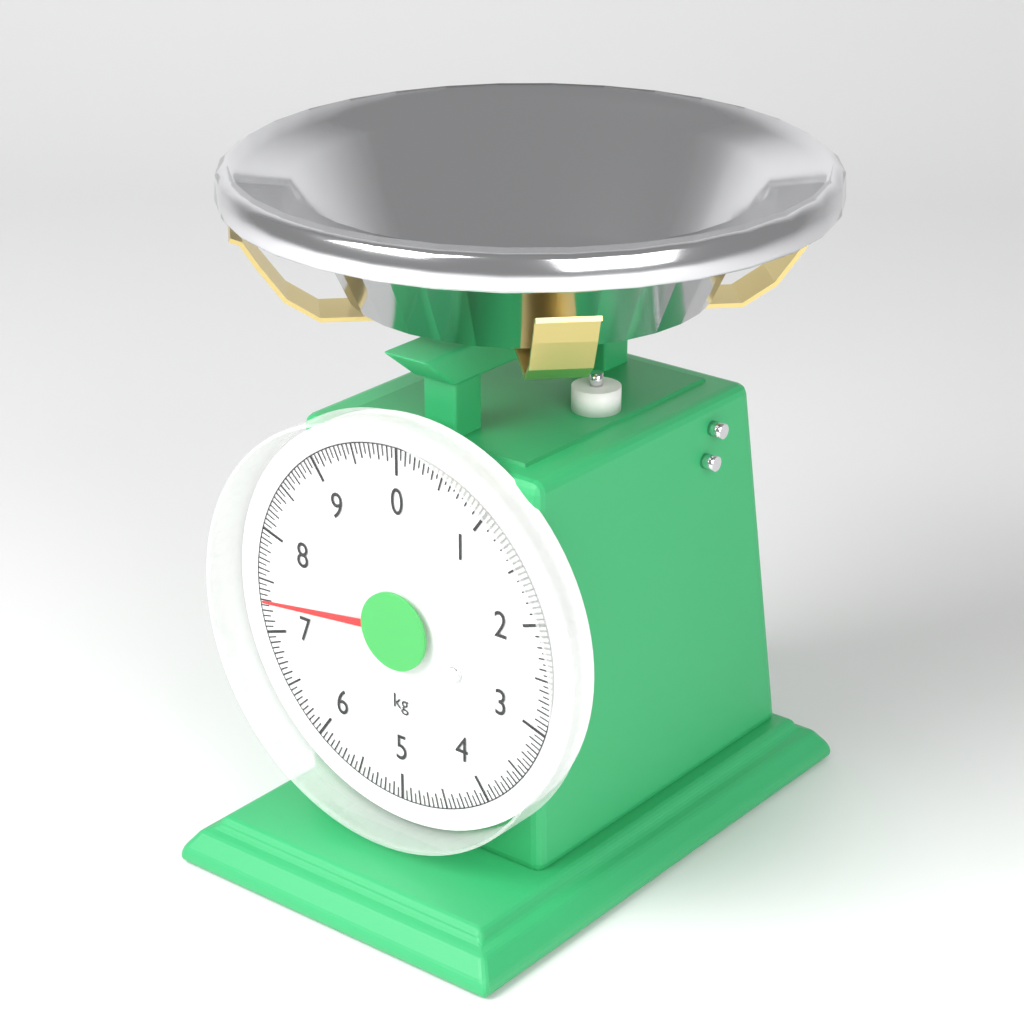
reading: 7.30 kg
